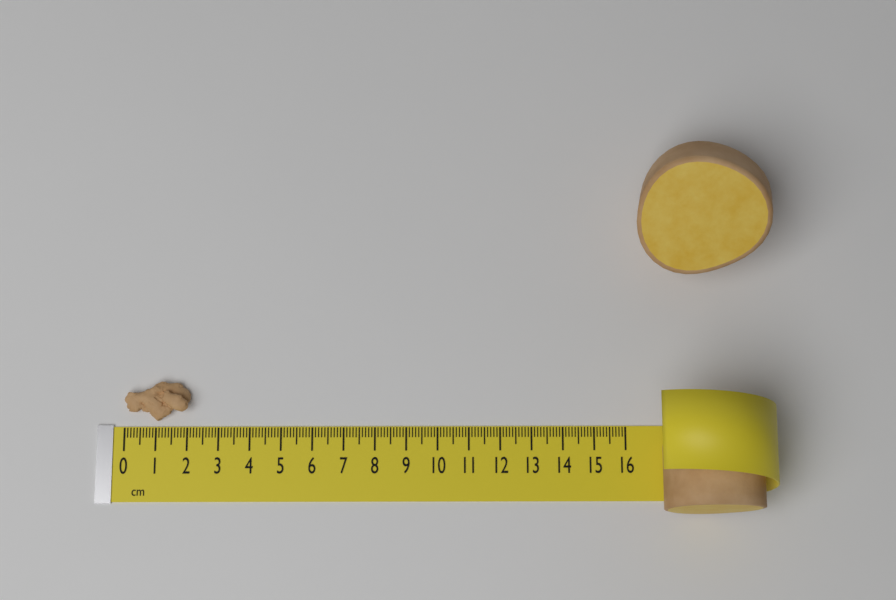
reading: 2.1 cm
